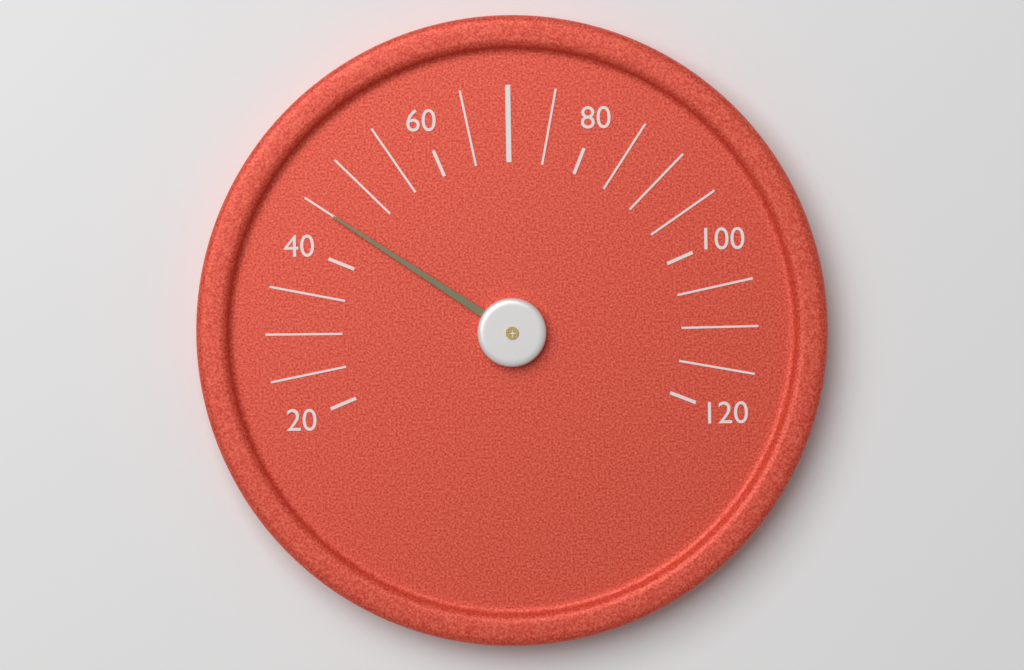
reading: 45 (no unit)
